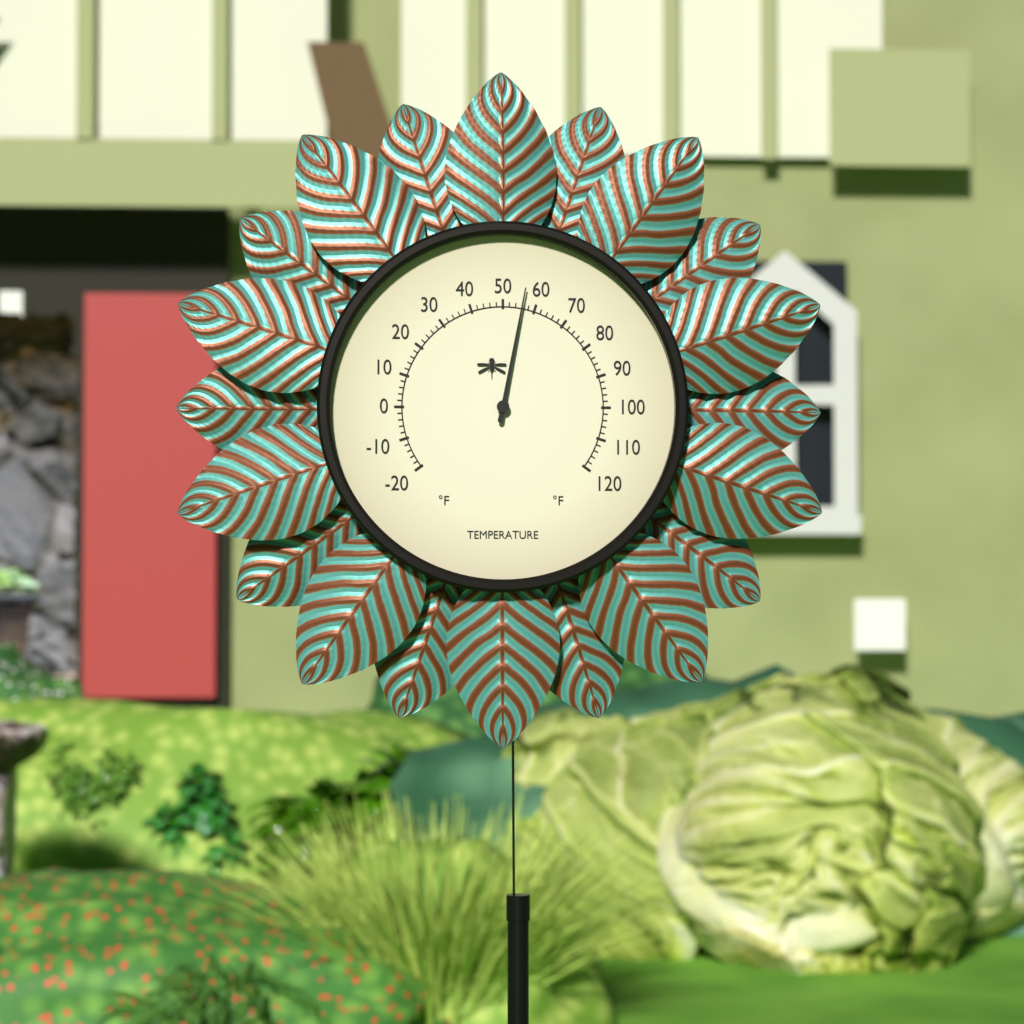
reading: 56 °F
